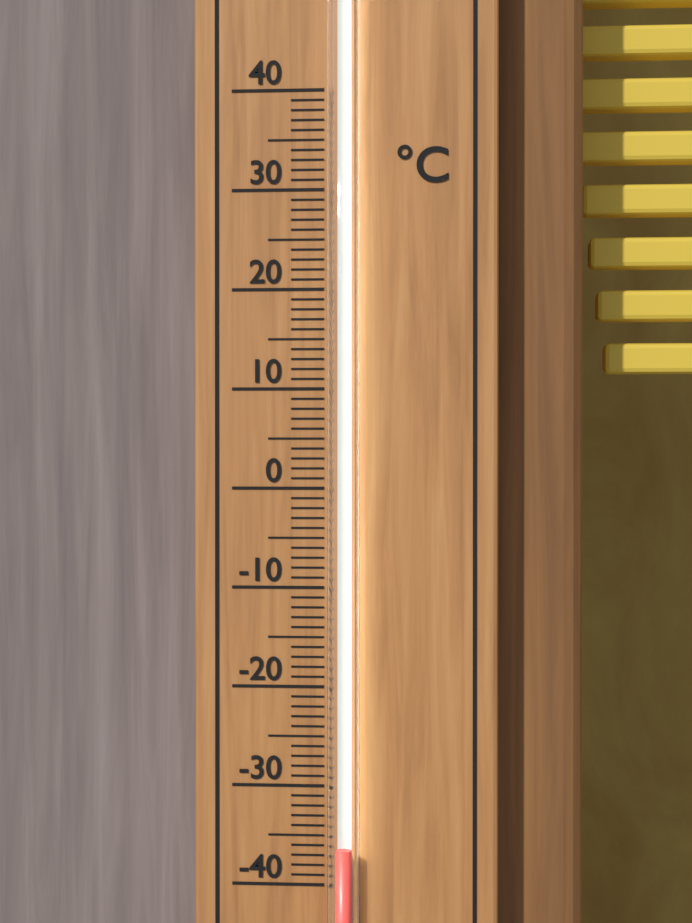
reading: -36 °C
